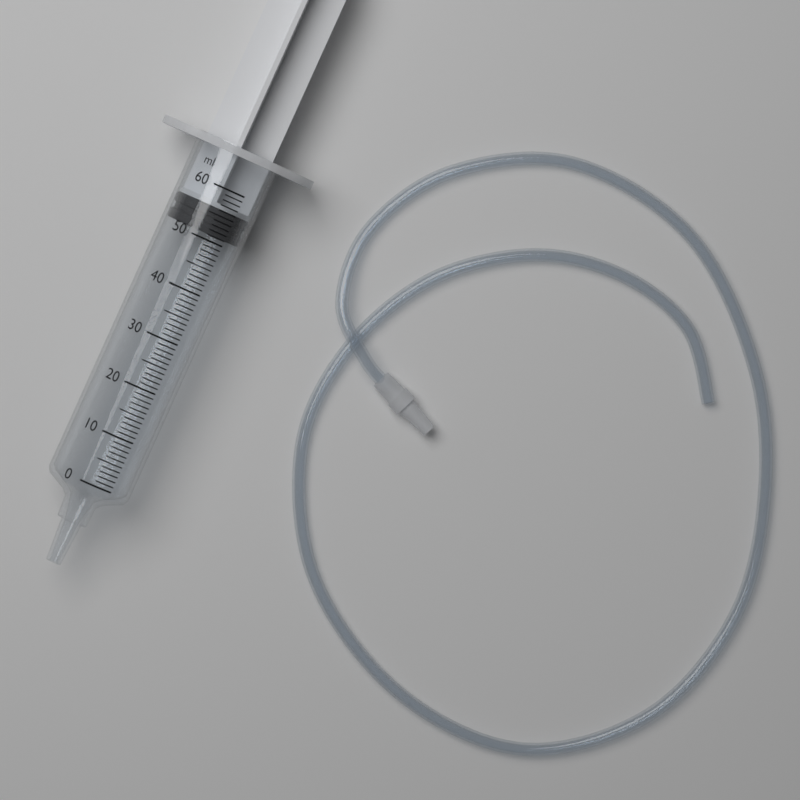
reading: 51 ml
